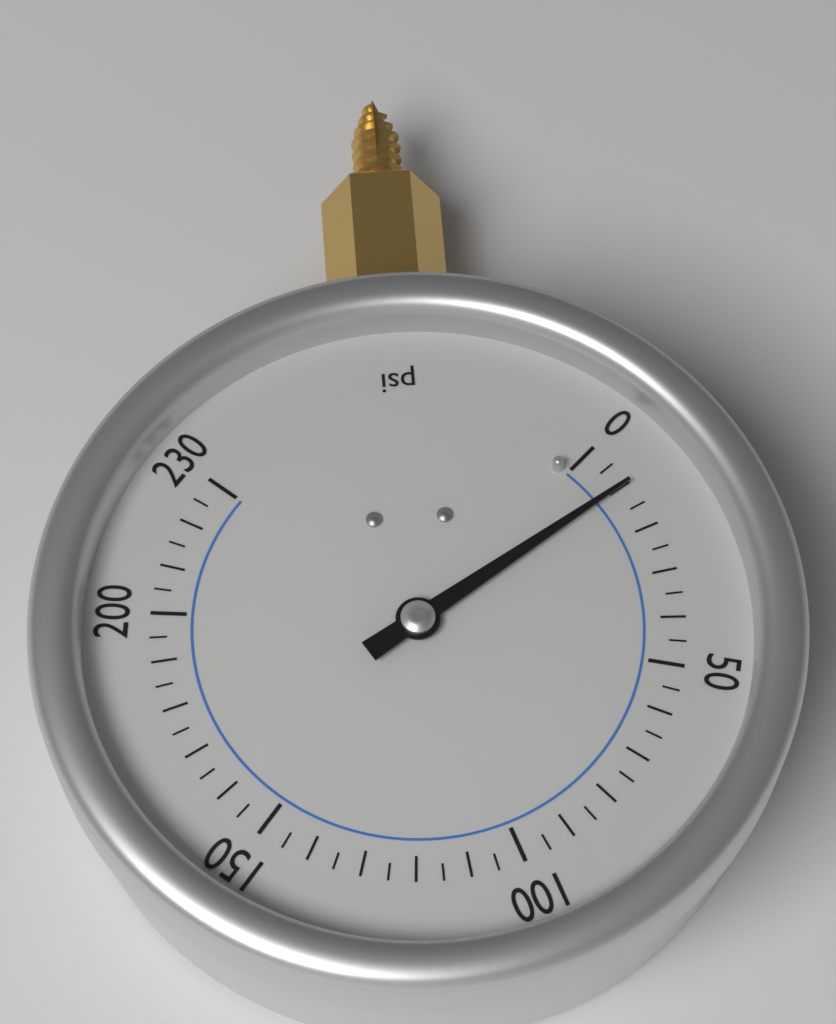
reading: 10 psi
